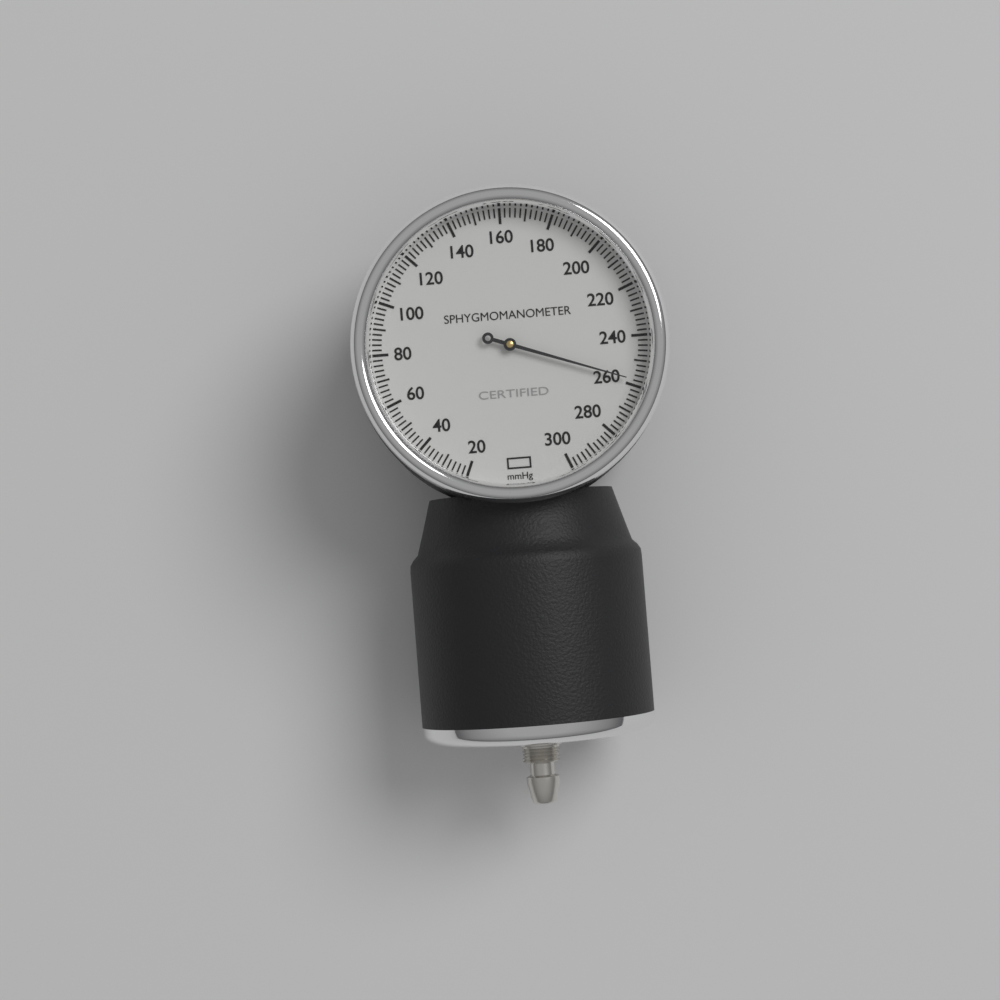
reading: 258 mmHg
